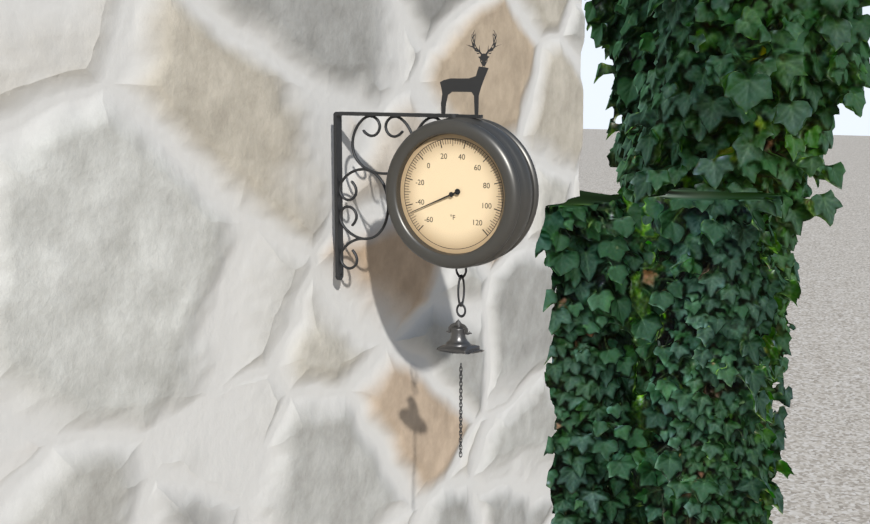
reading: -46 °F
